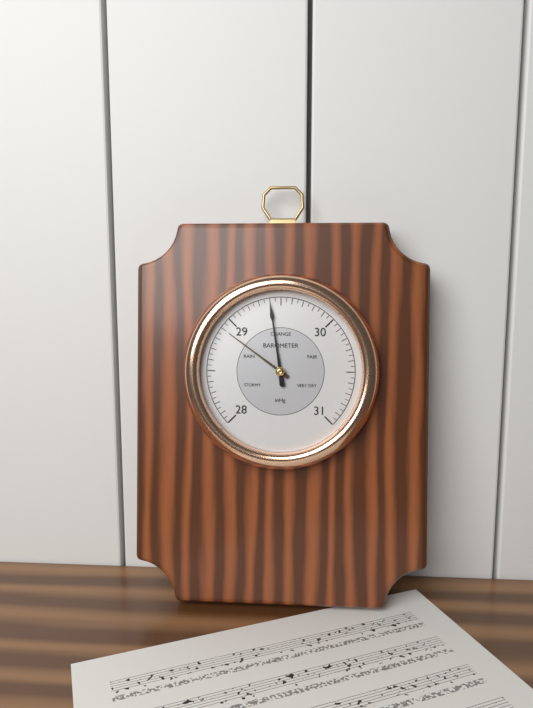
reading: 29.40 inHg
